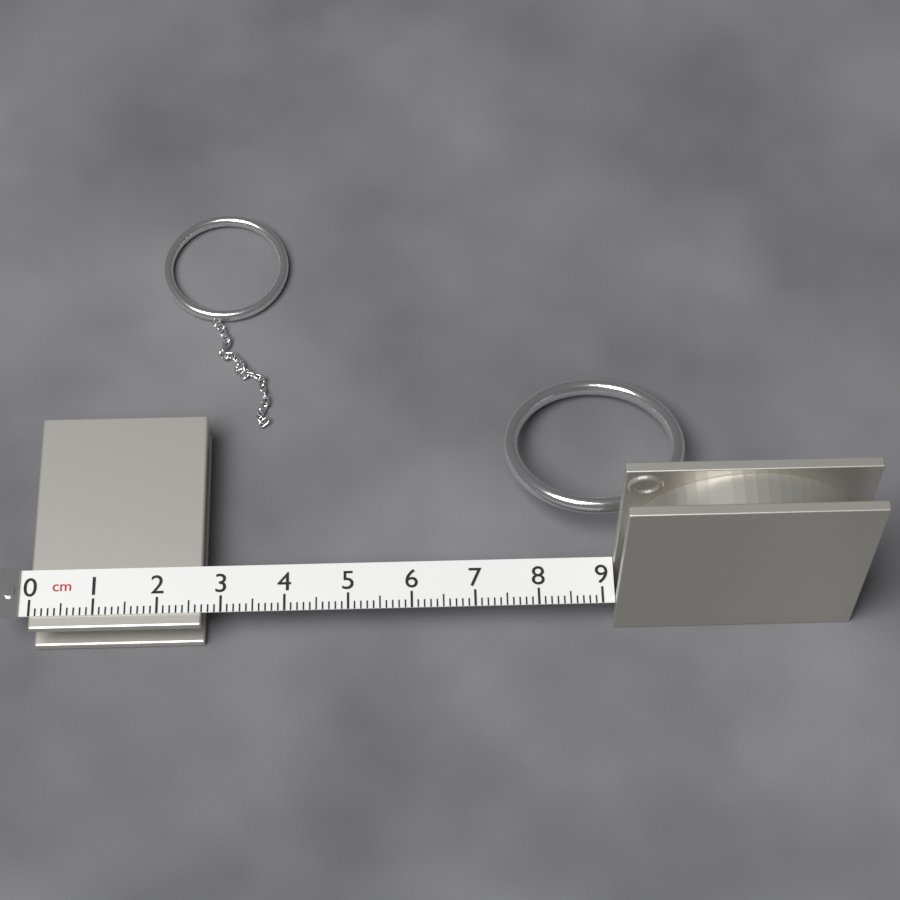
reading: 2.7 cm
